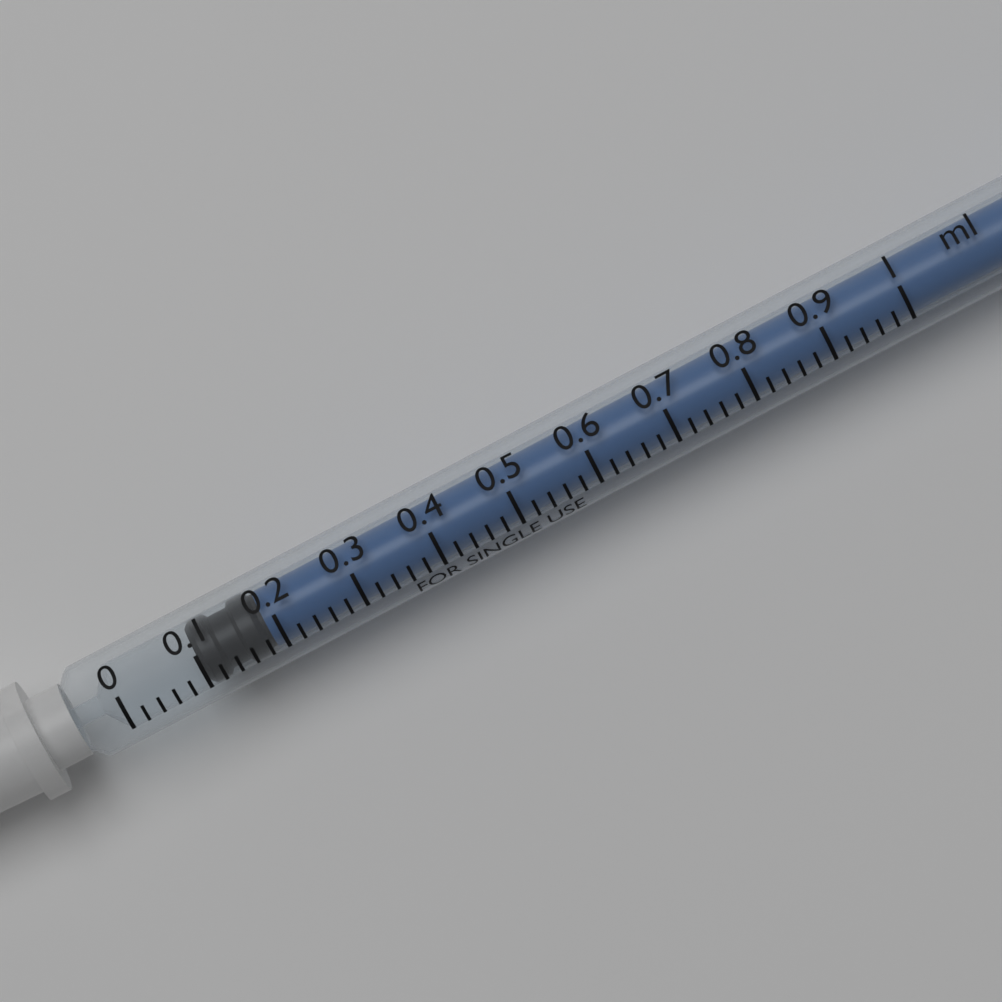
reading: 0.10 ml
